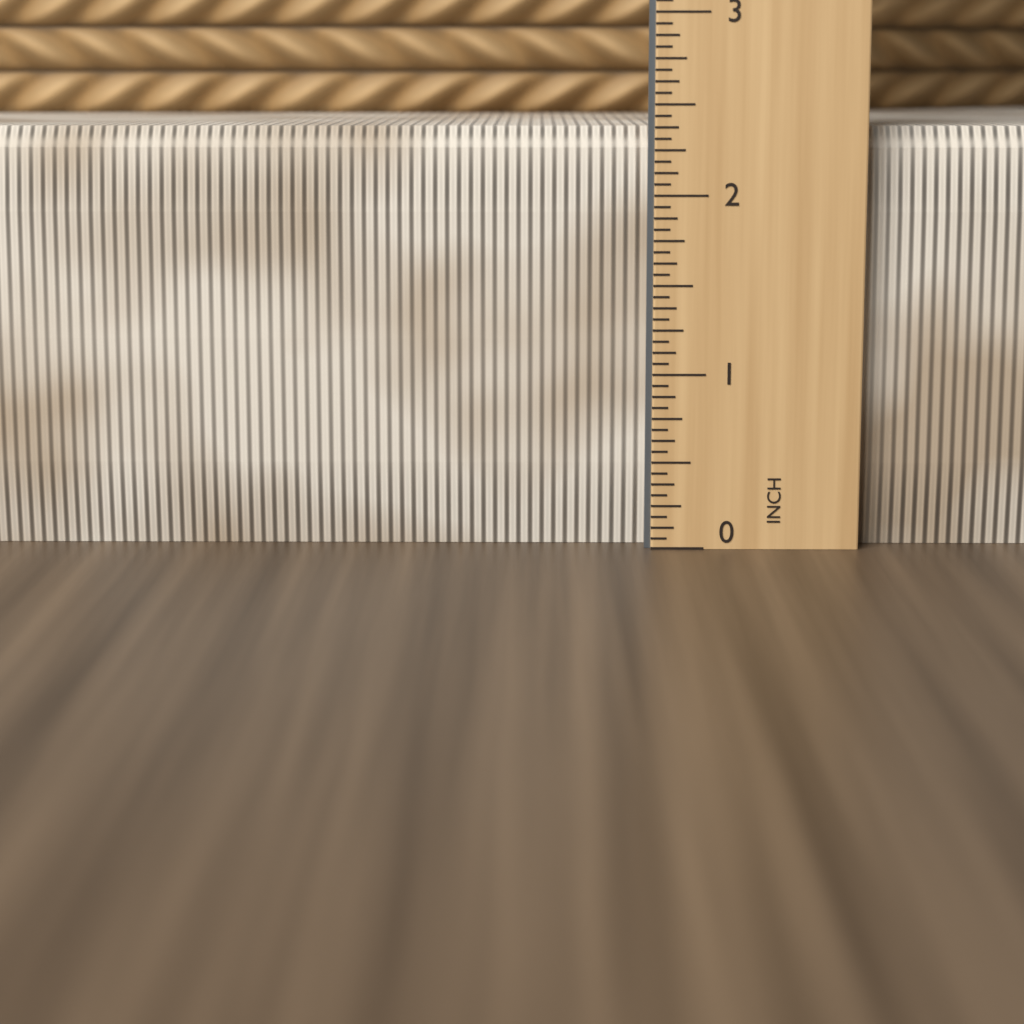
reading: 2.3750 in
